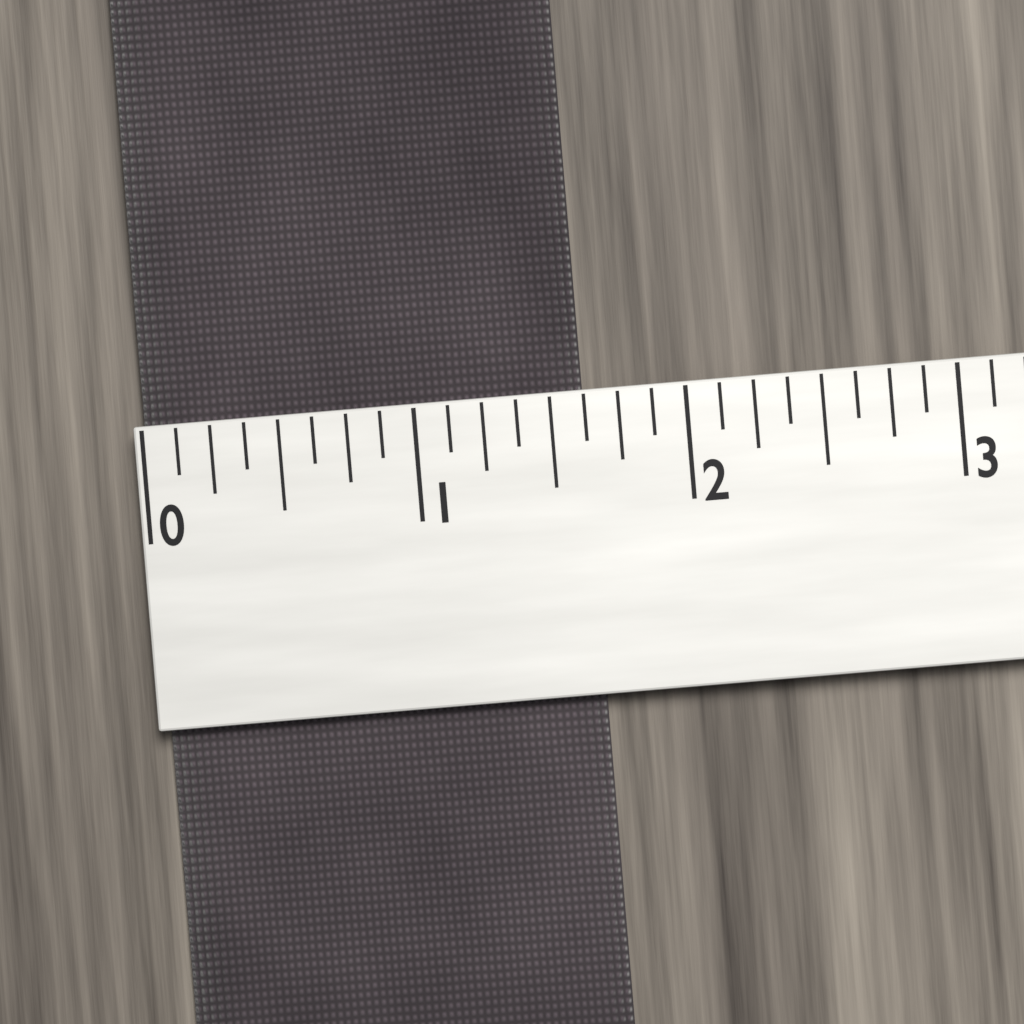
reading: 1.625 (no unit)
